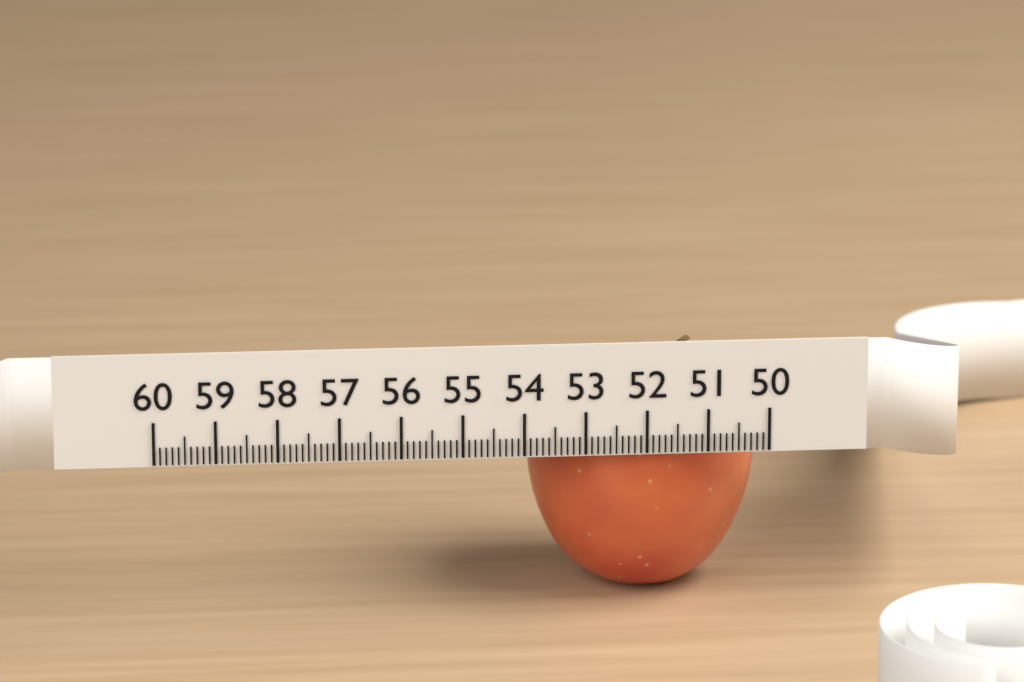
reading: 53.8 (no unit)
